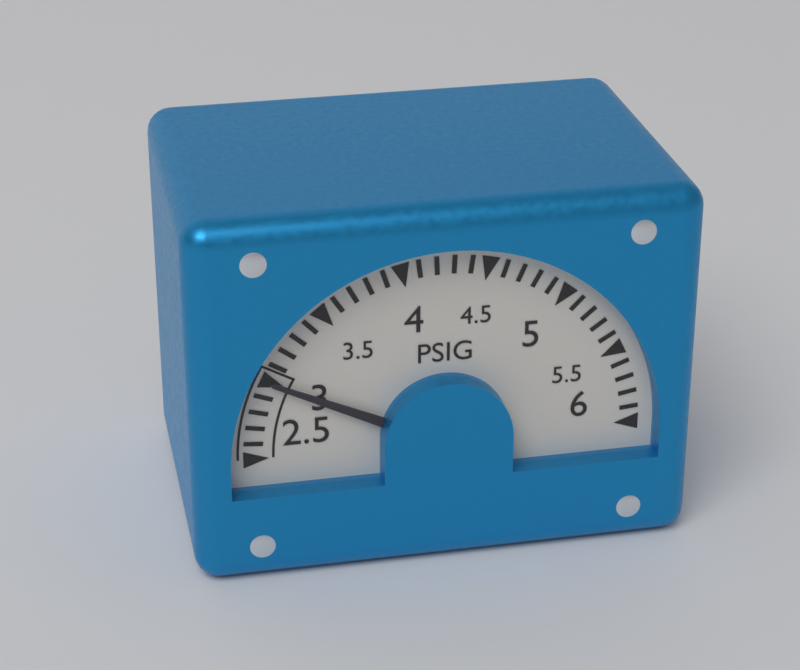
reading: 3.0 PSIG
